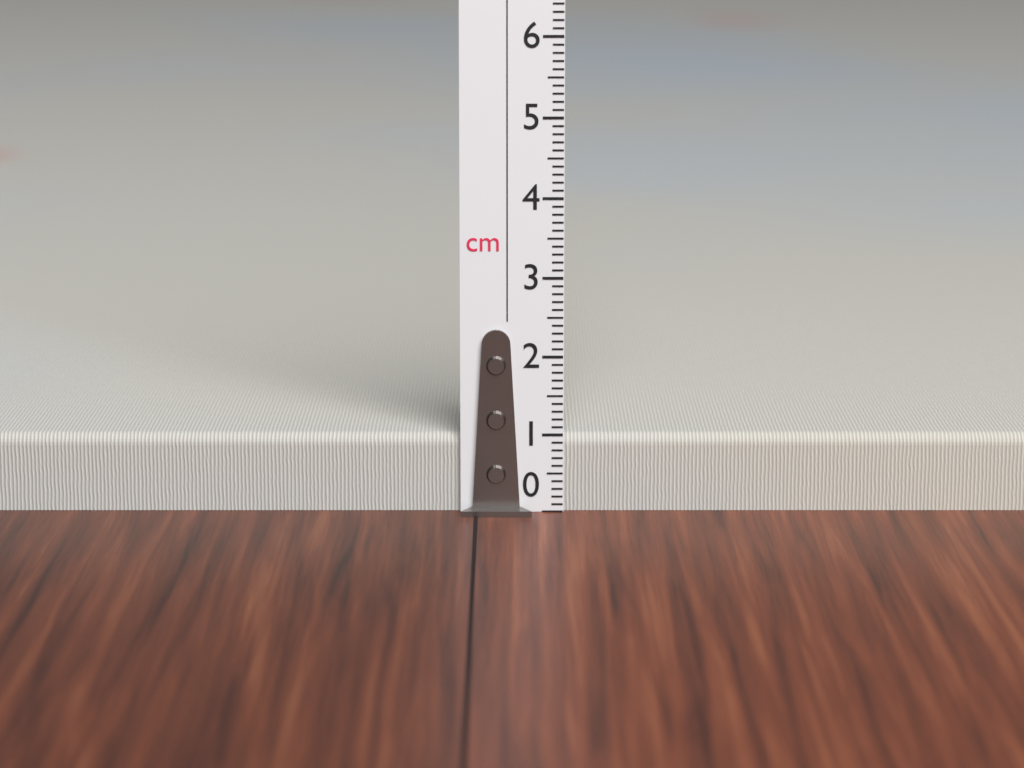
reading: 1.0 cm
